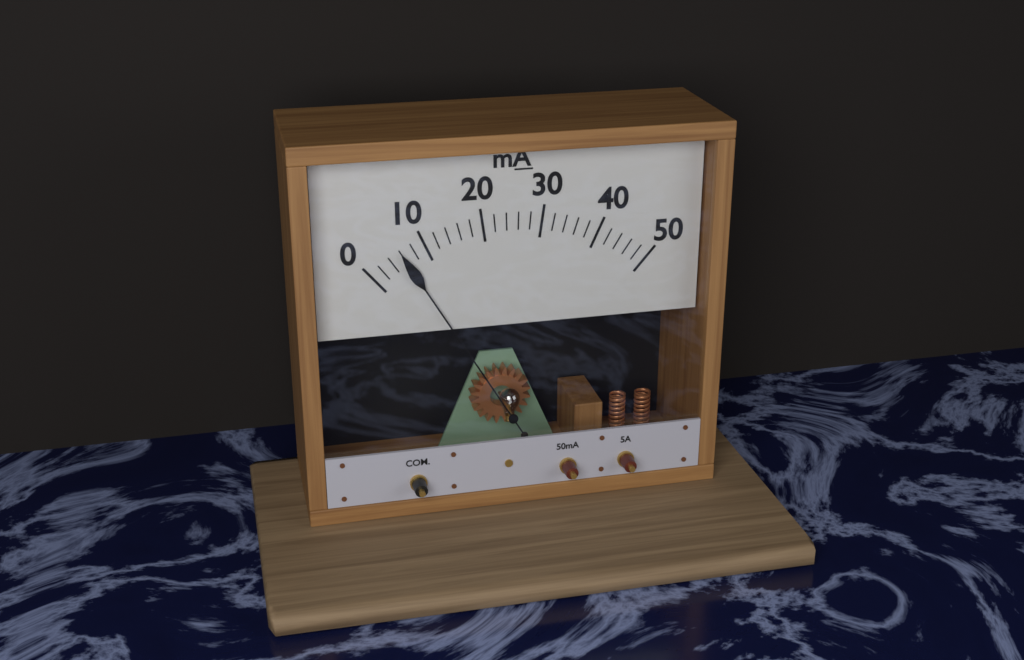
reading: 6 mA
